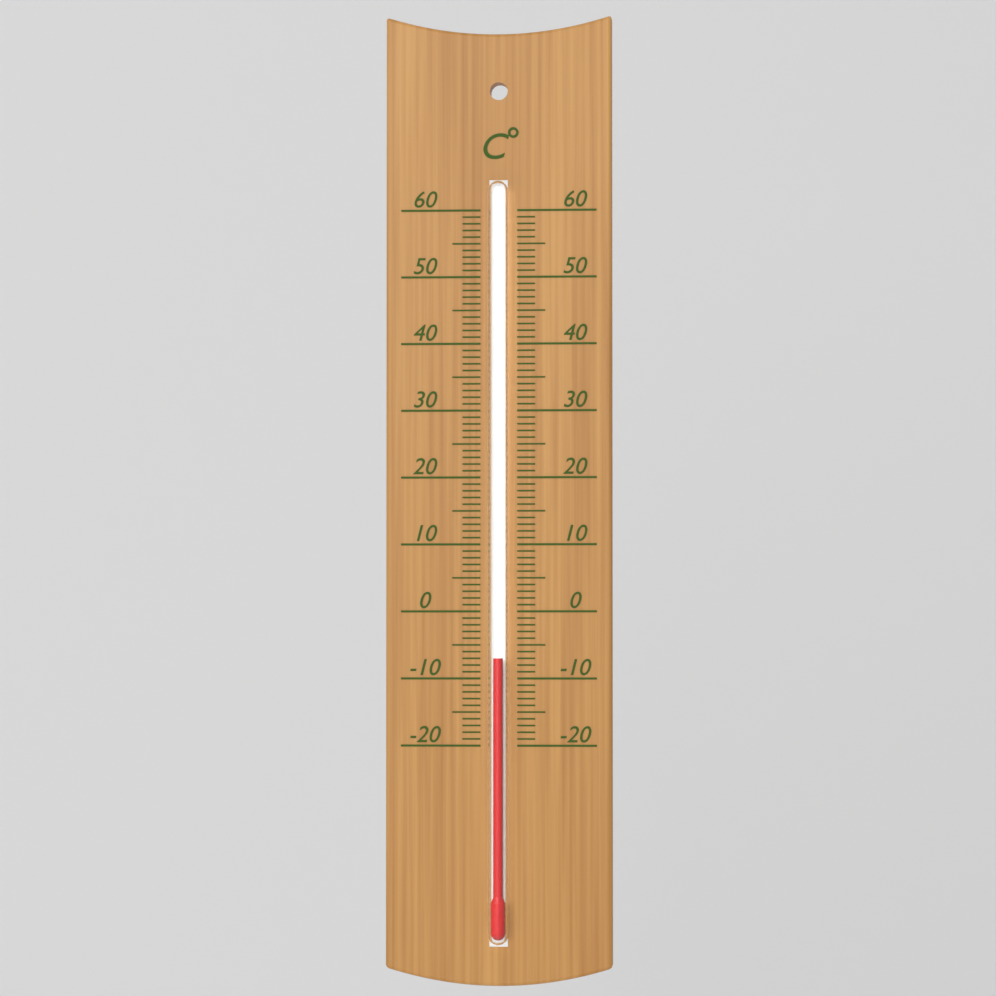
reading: -7 °C
